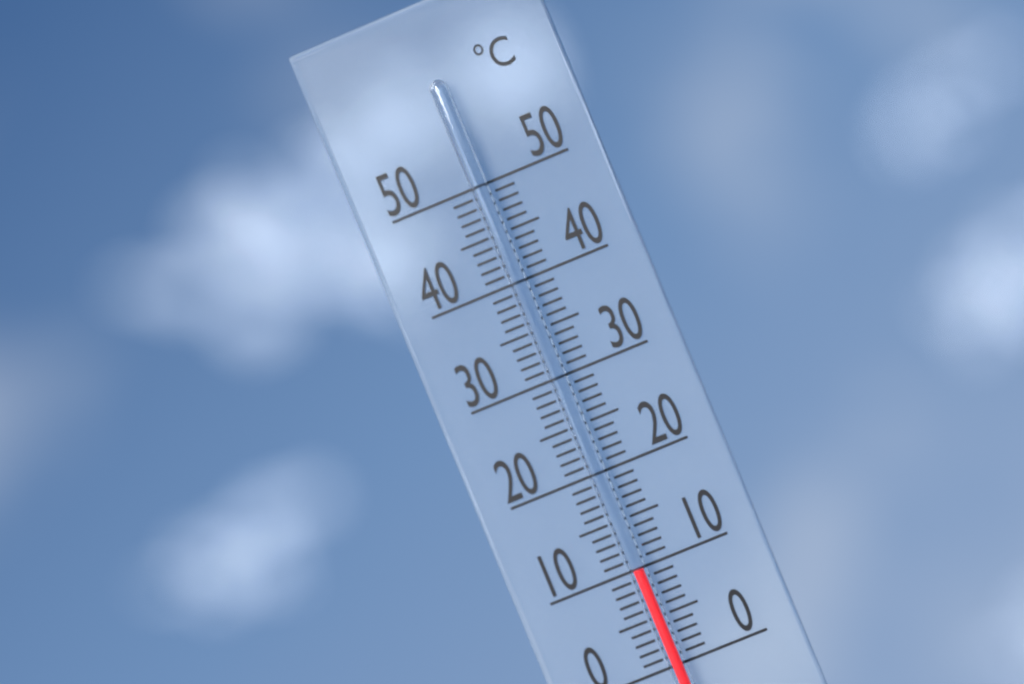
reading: 10 °C
